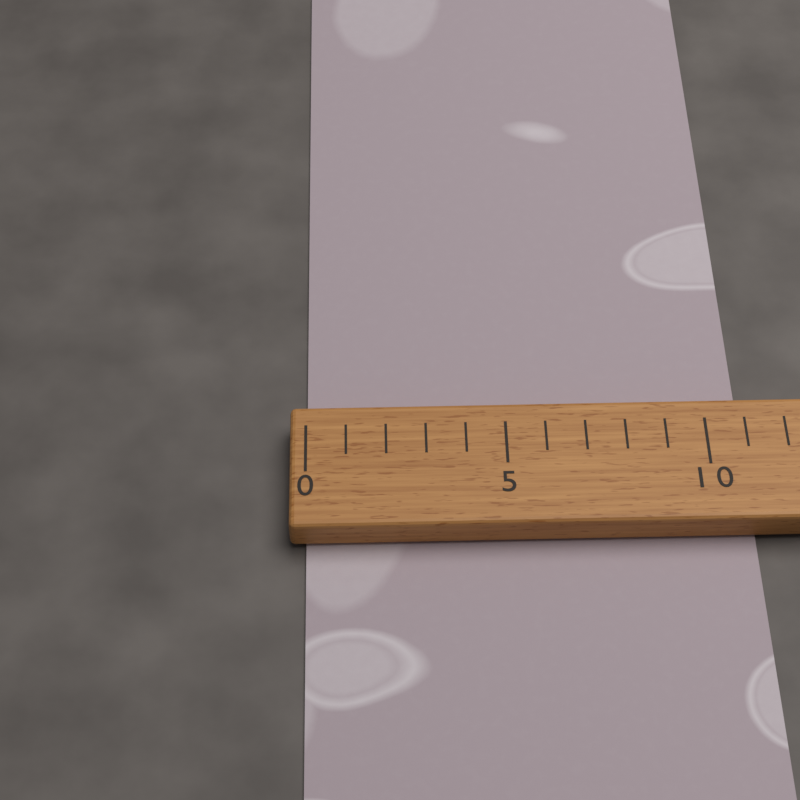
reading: 11 (no unit)
